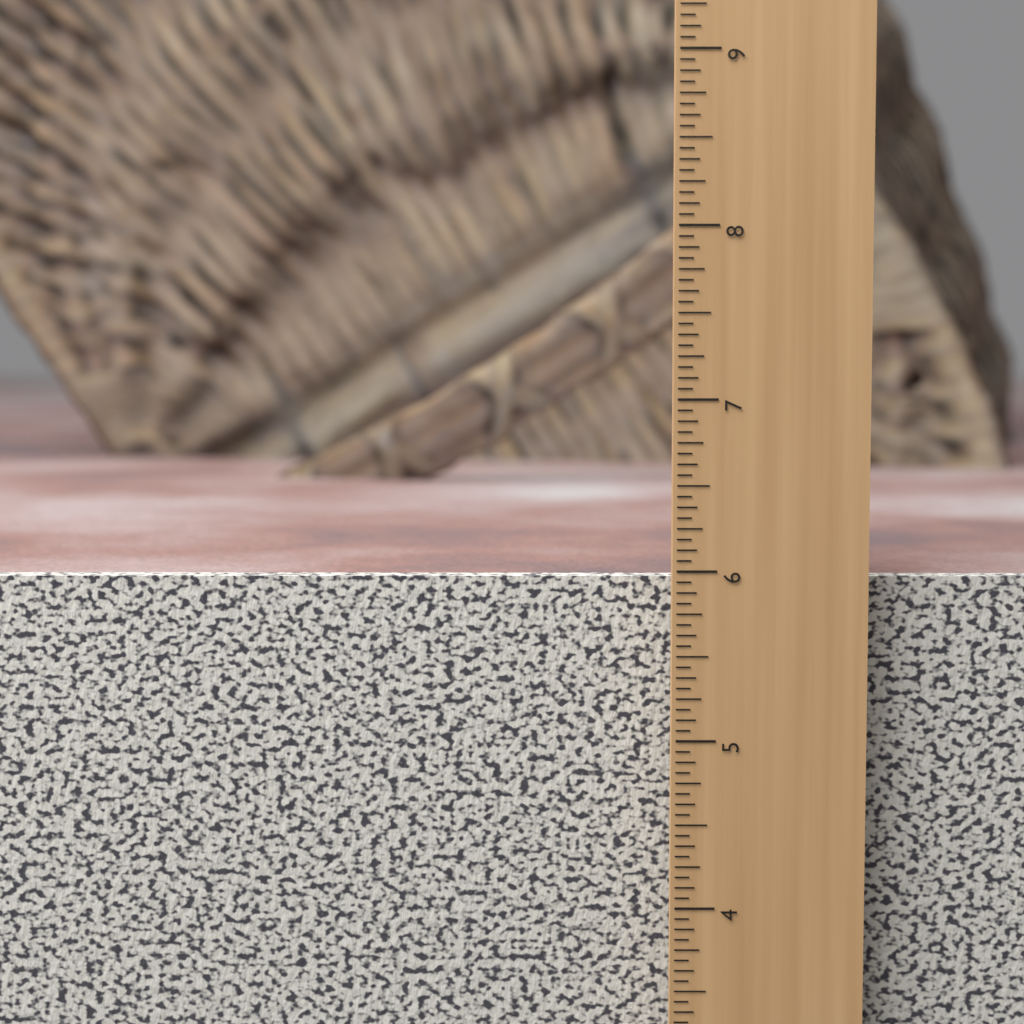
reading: 5.9375 in
